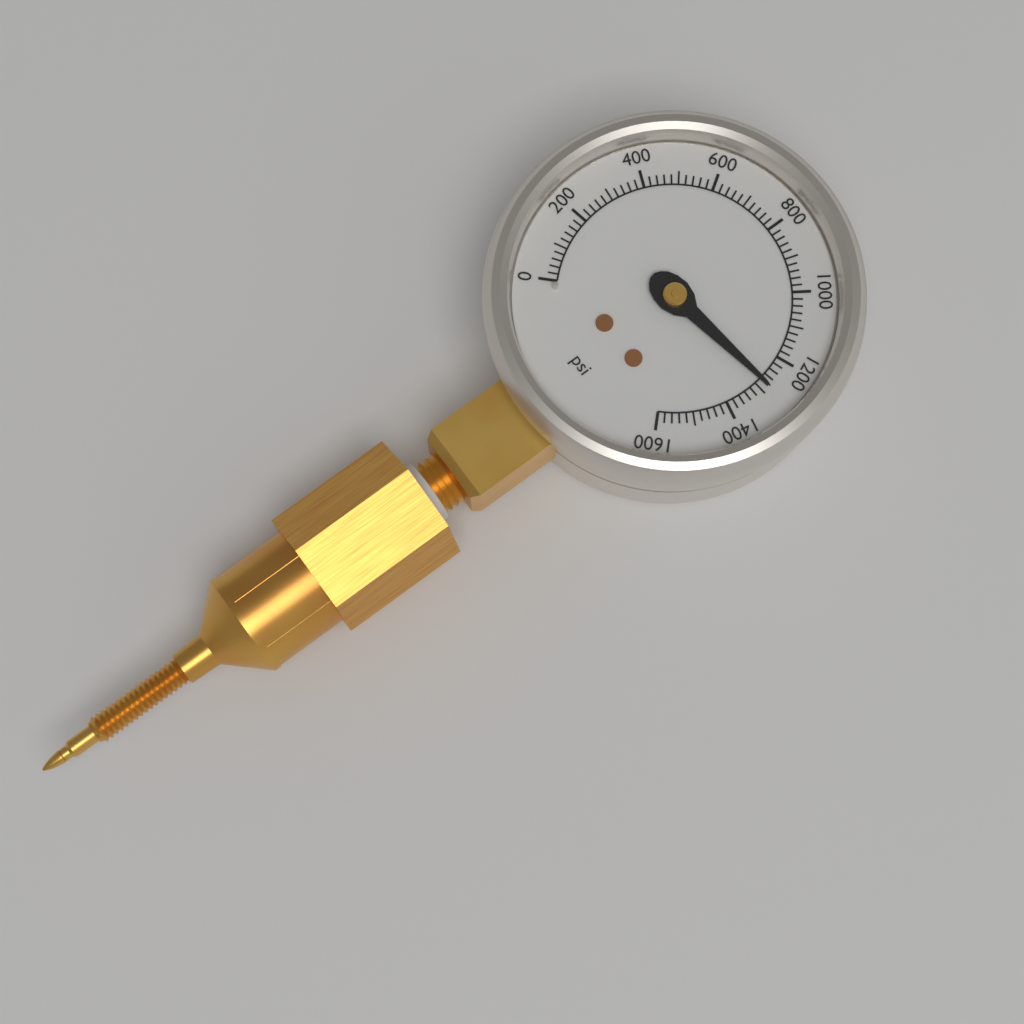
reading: 1280 psi
